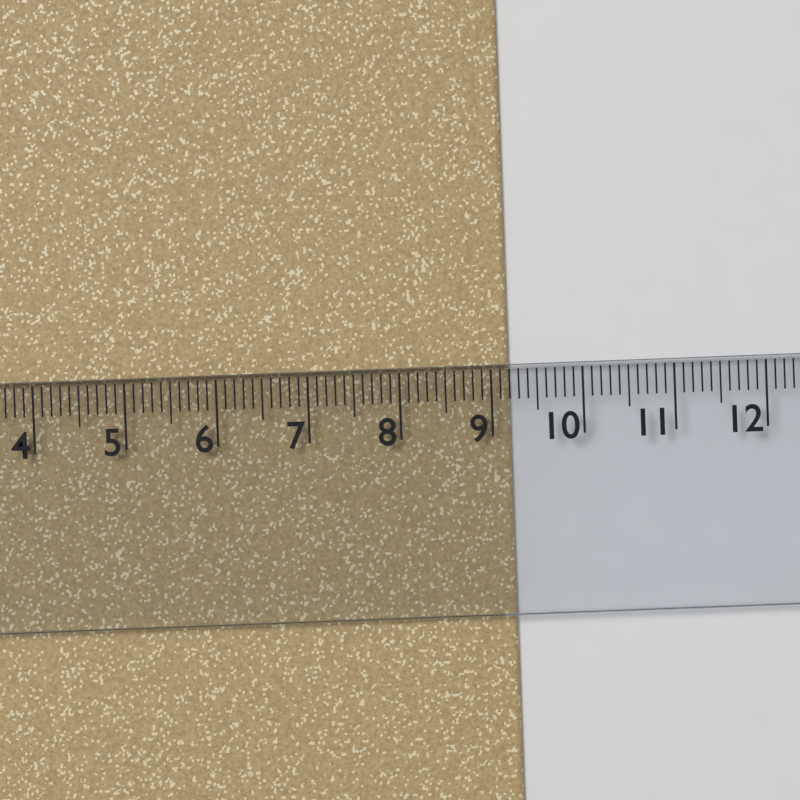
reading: 9.2 cm
